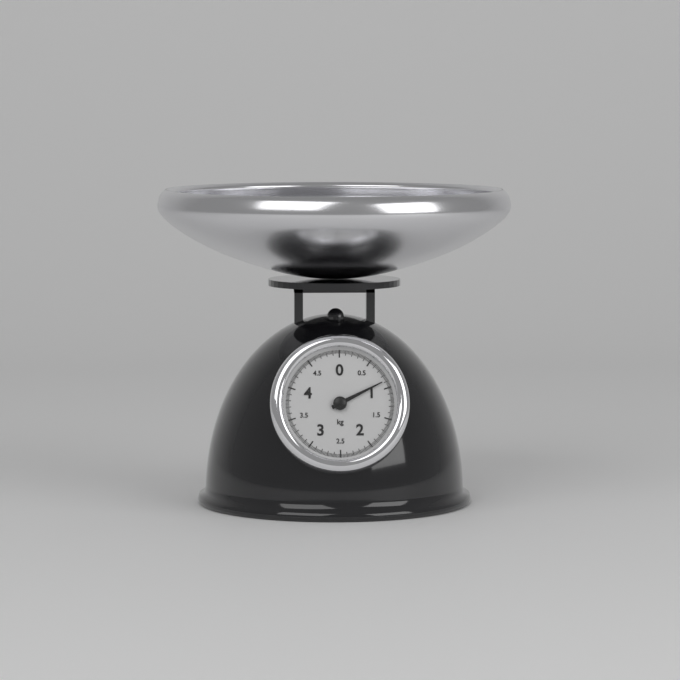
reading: 0.88 kg
